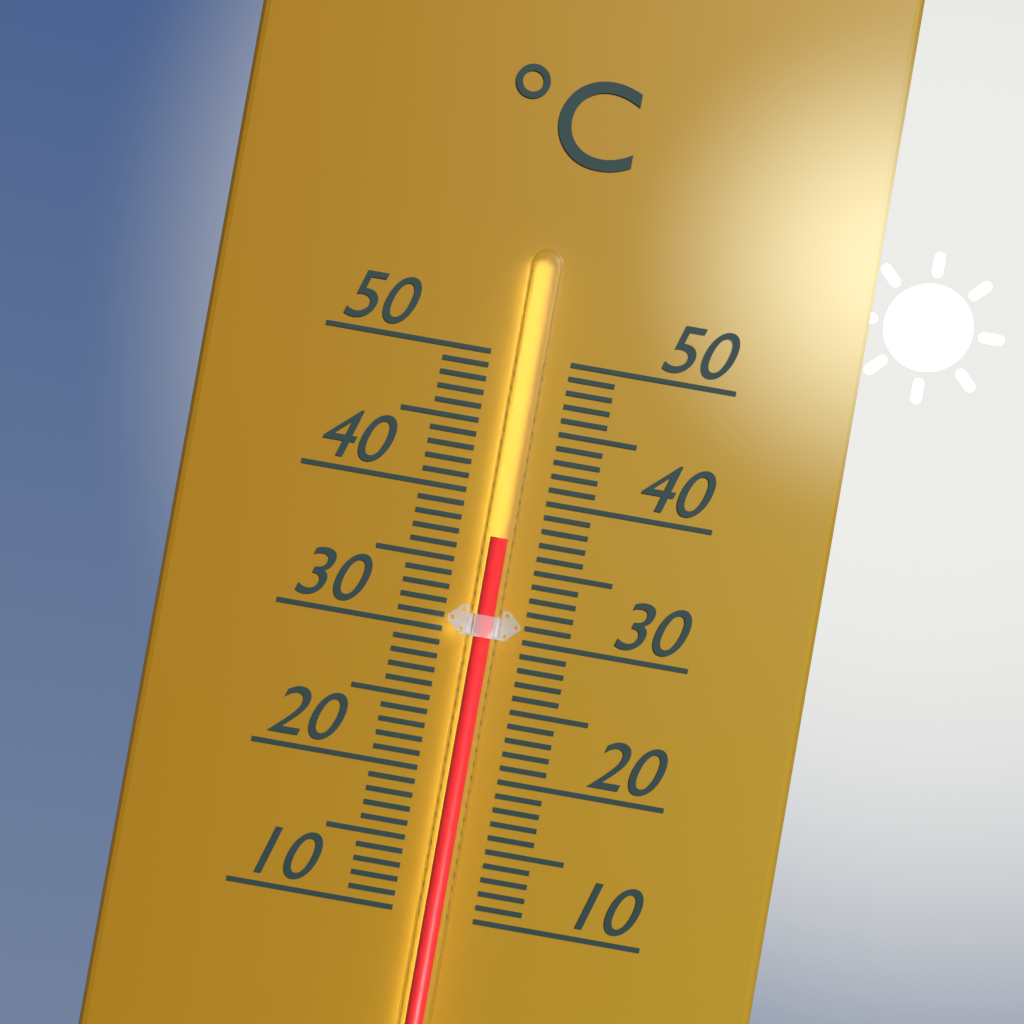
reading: 37 °C
